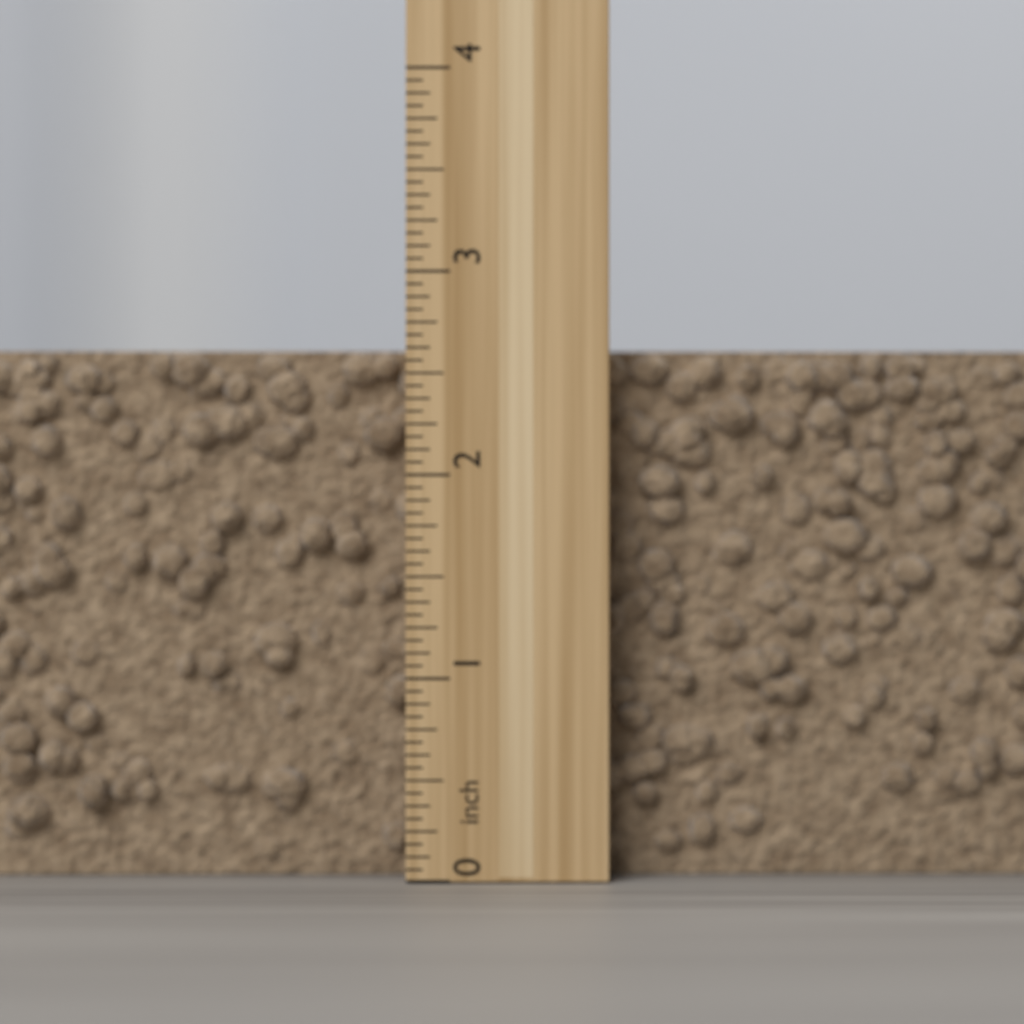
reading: 2.6250 inch
